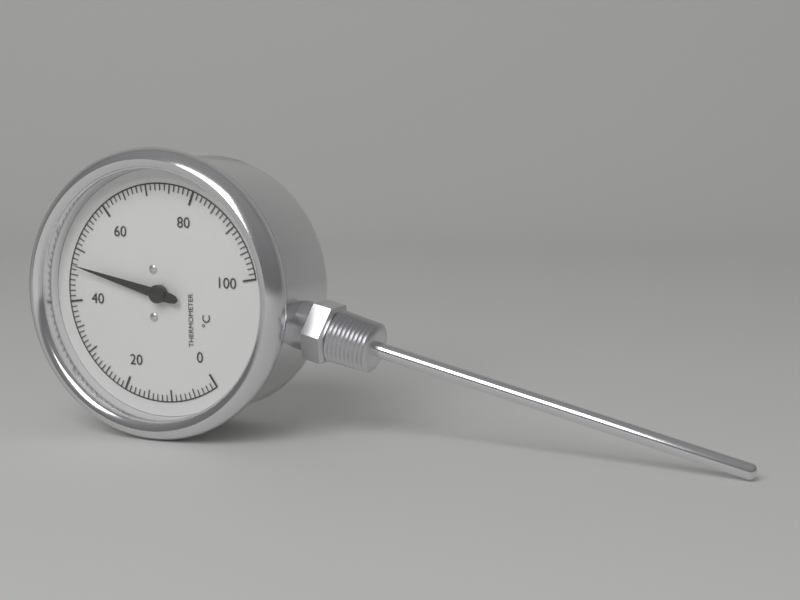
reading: 47 °C
